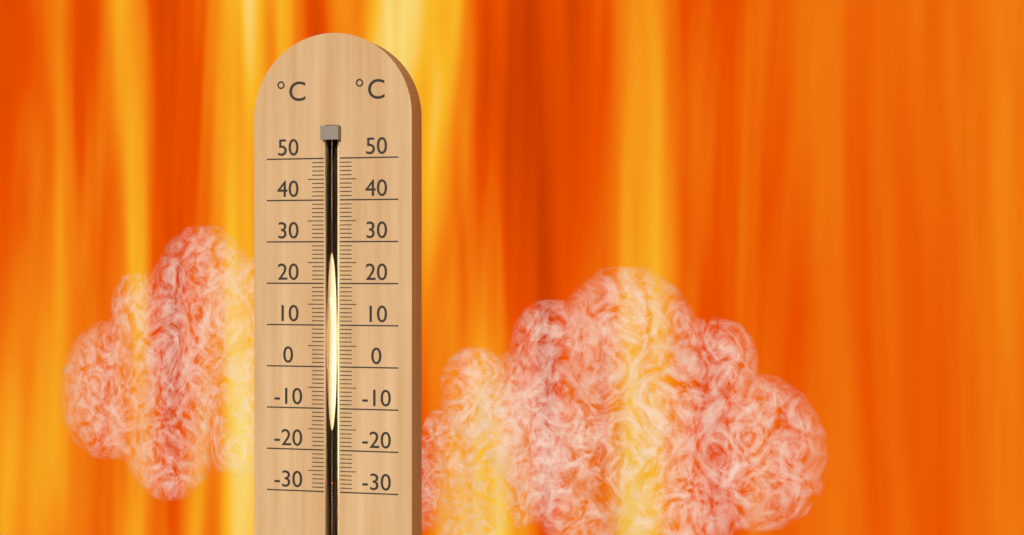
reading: -27 °C
